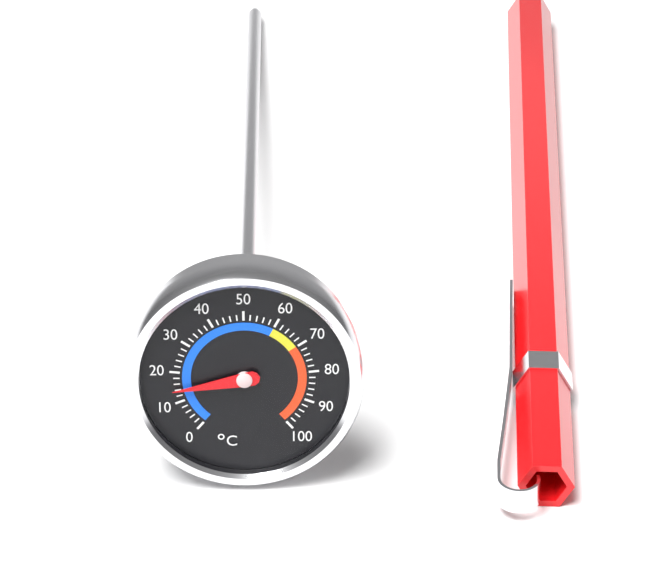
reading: 14 °C
